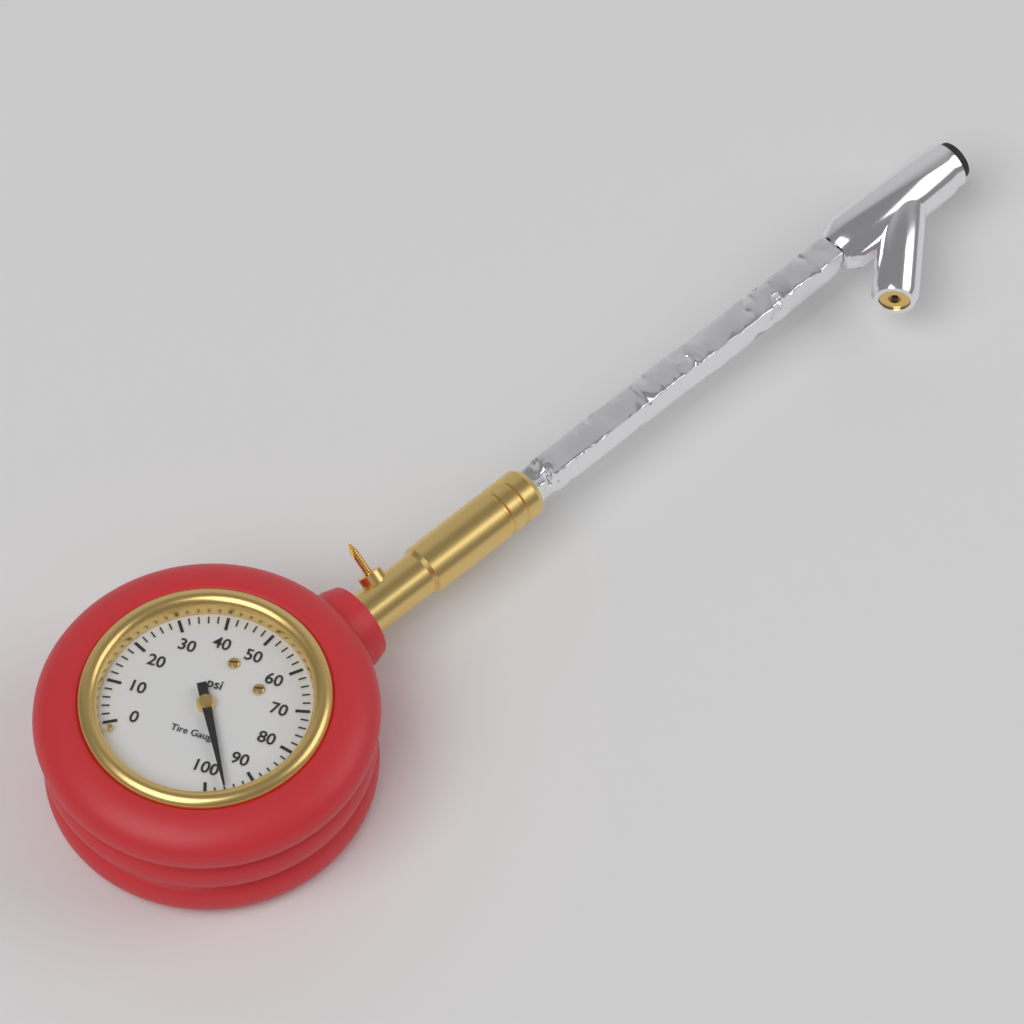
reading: 96 psi
